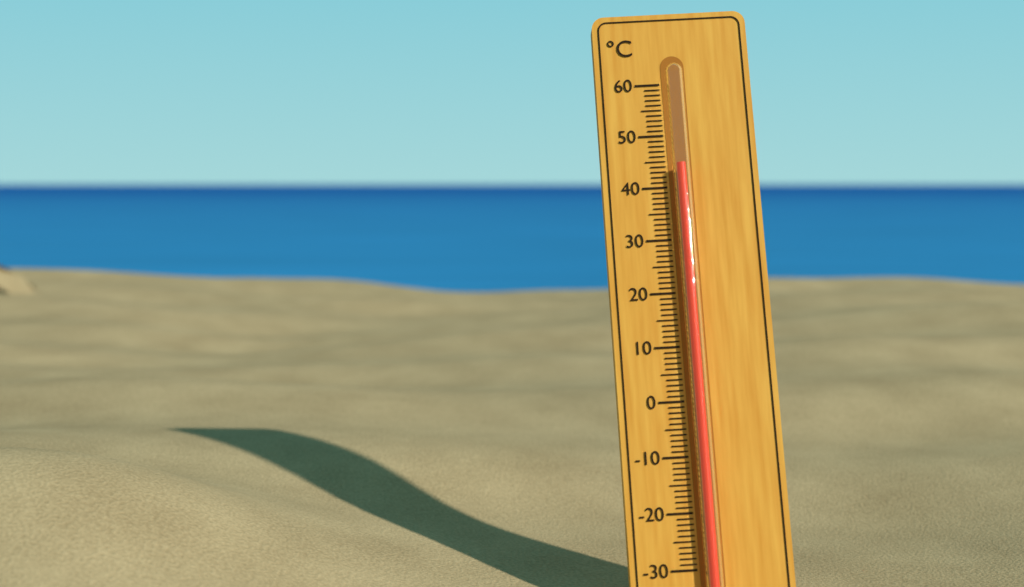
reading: 44 °C
